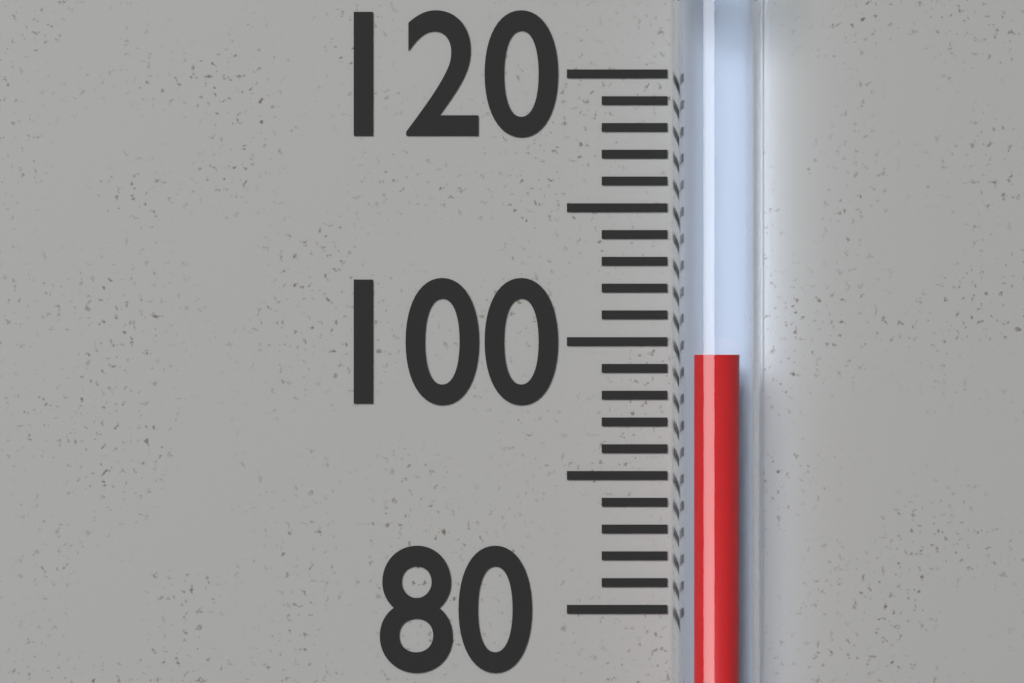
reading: 99 (no unit)
